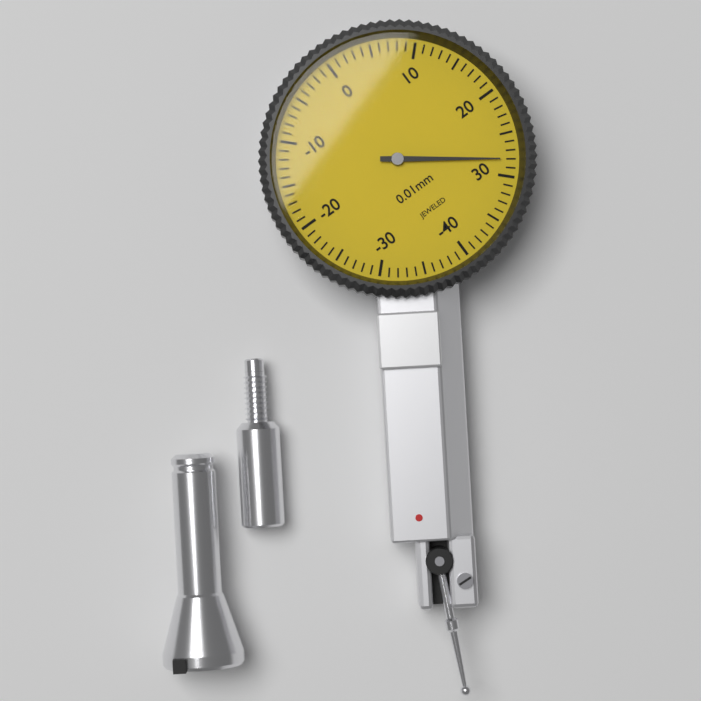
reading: 28 0.01mm
